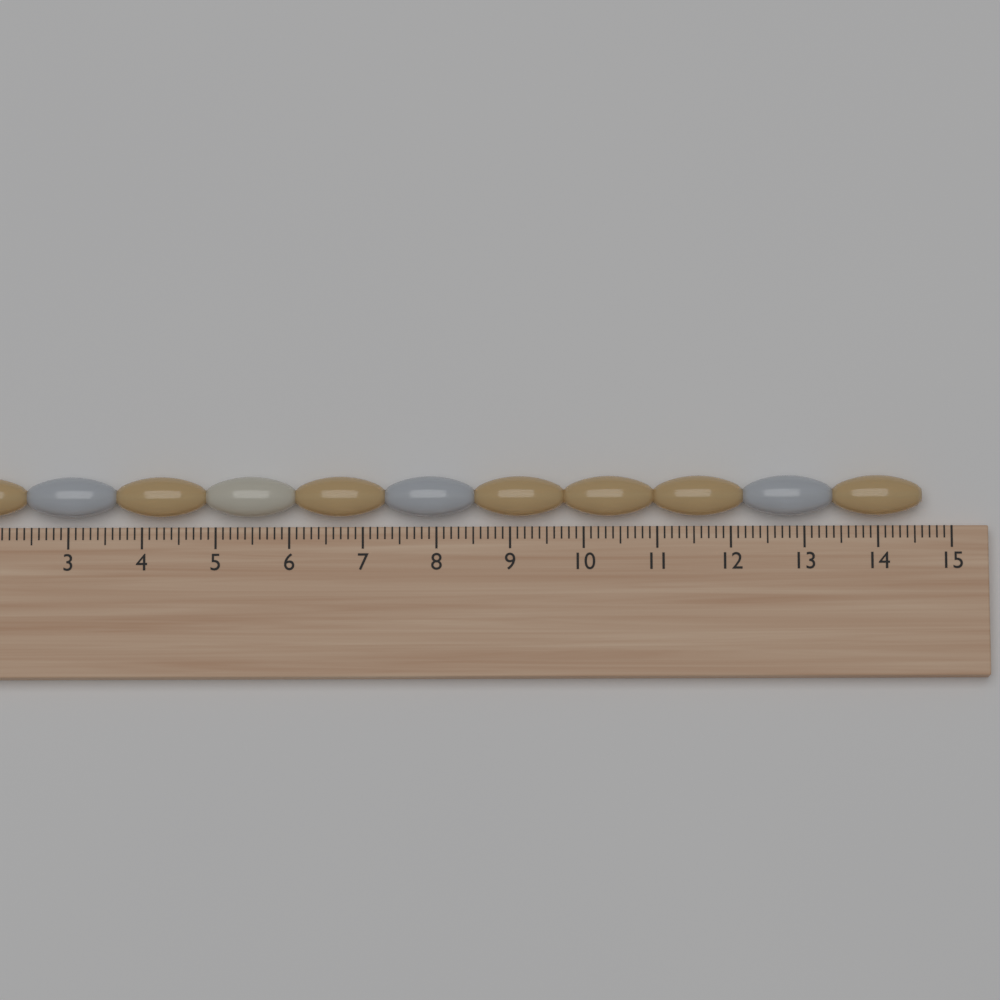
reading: 14.6 (no unit)
